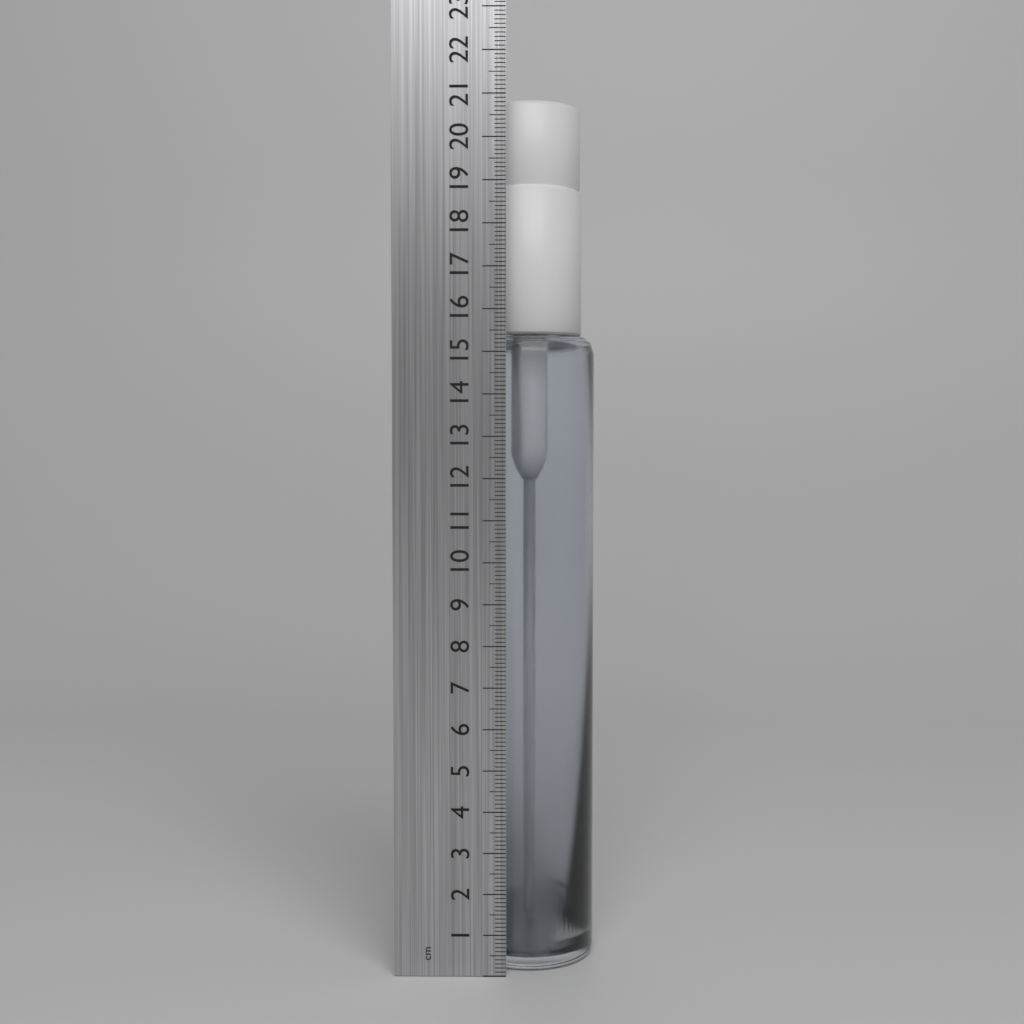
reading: 21.0 cm
